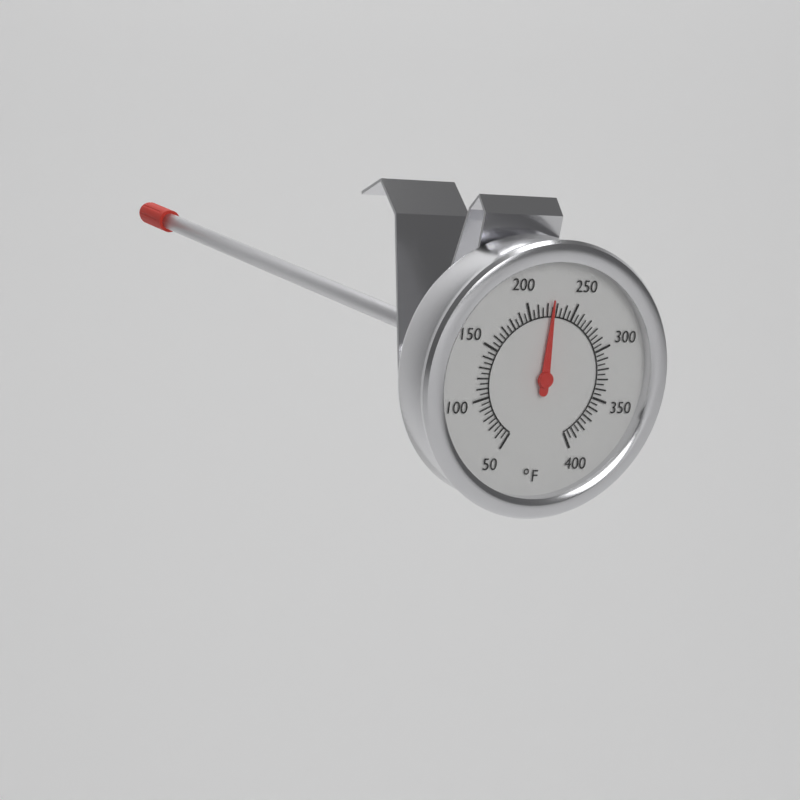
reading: 225 °F
